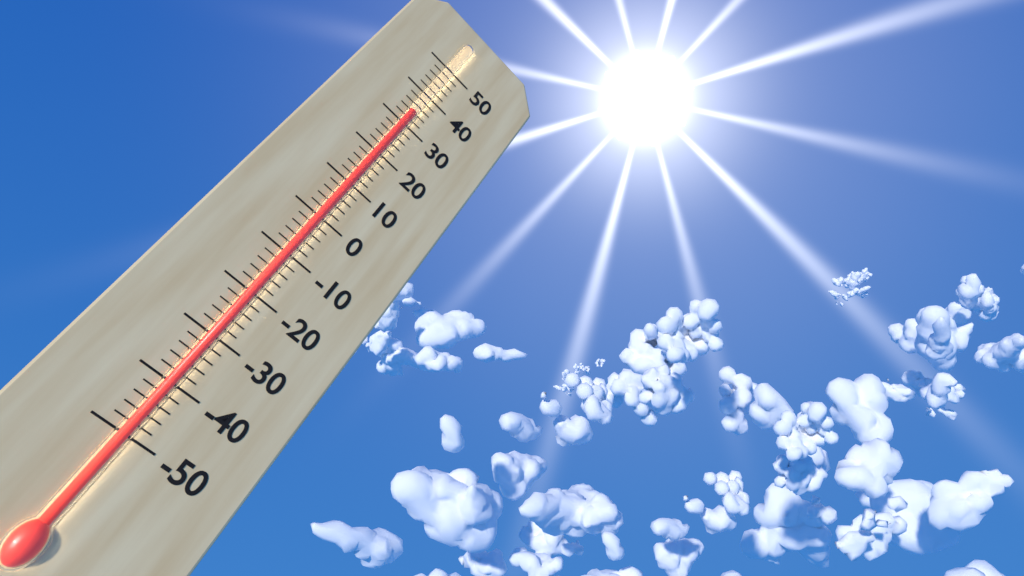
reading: 34 (no unit)
